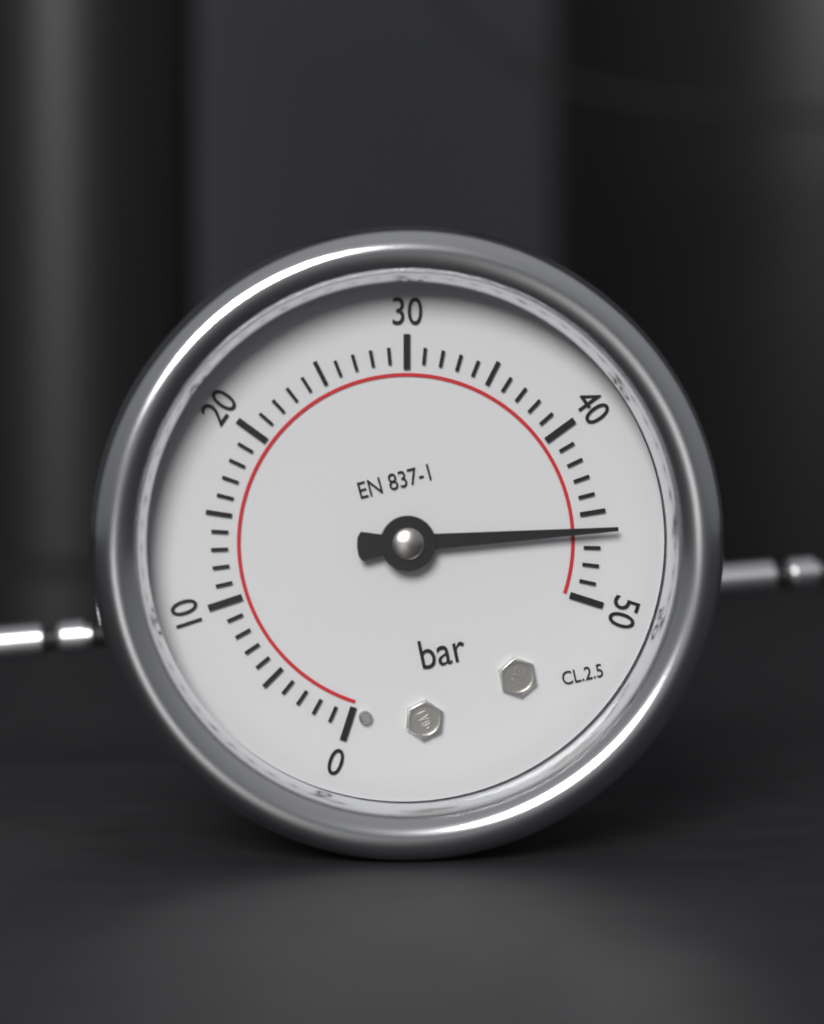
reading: 46 bar
